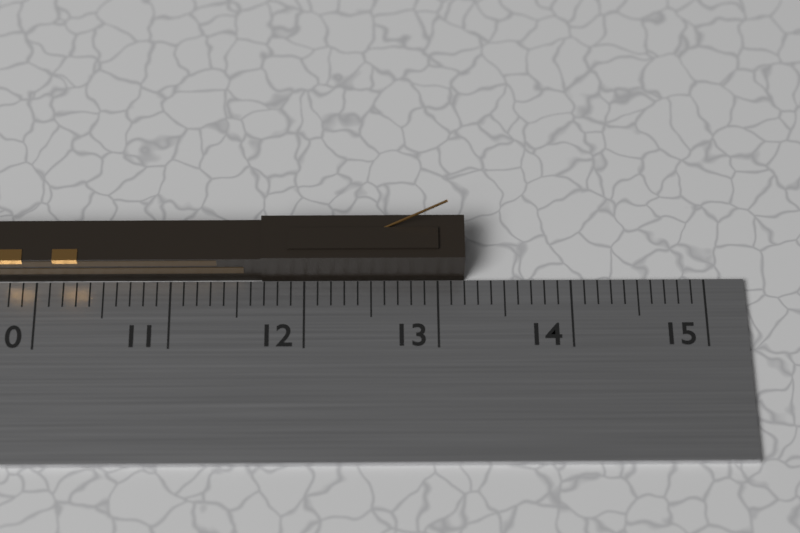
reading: 13.2 cm
